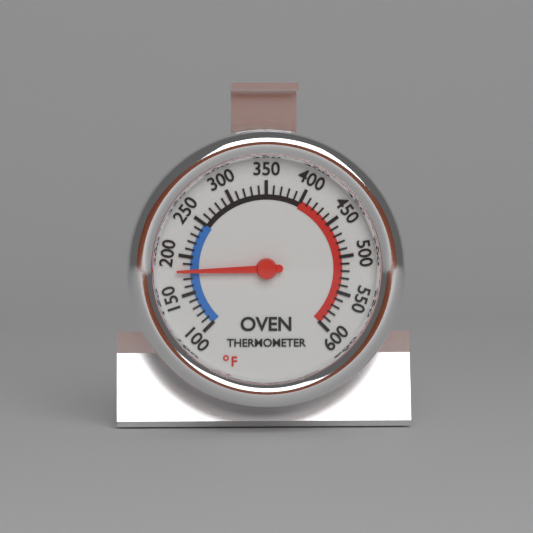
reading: 180 °F
